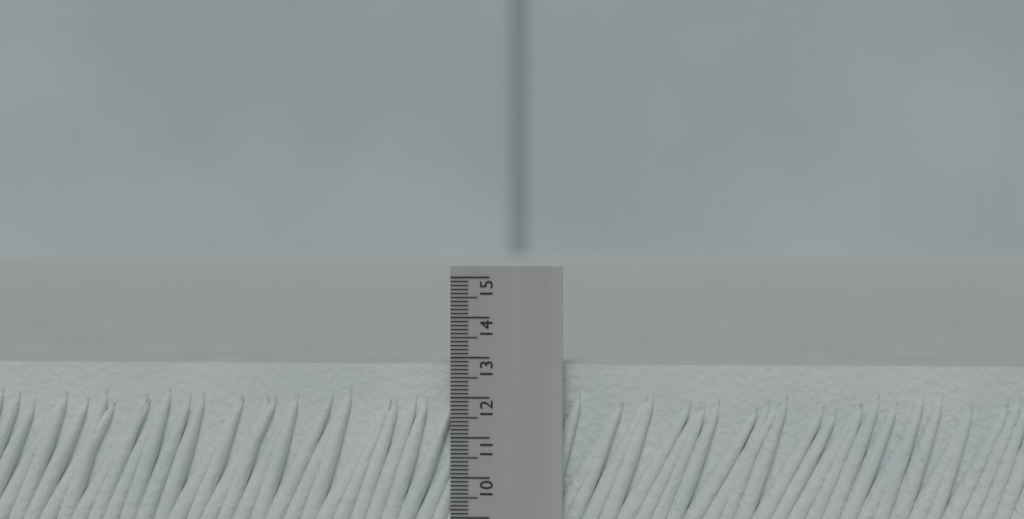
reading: 12.8 (no unit)
